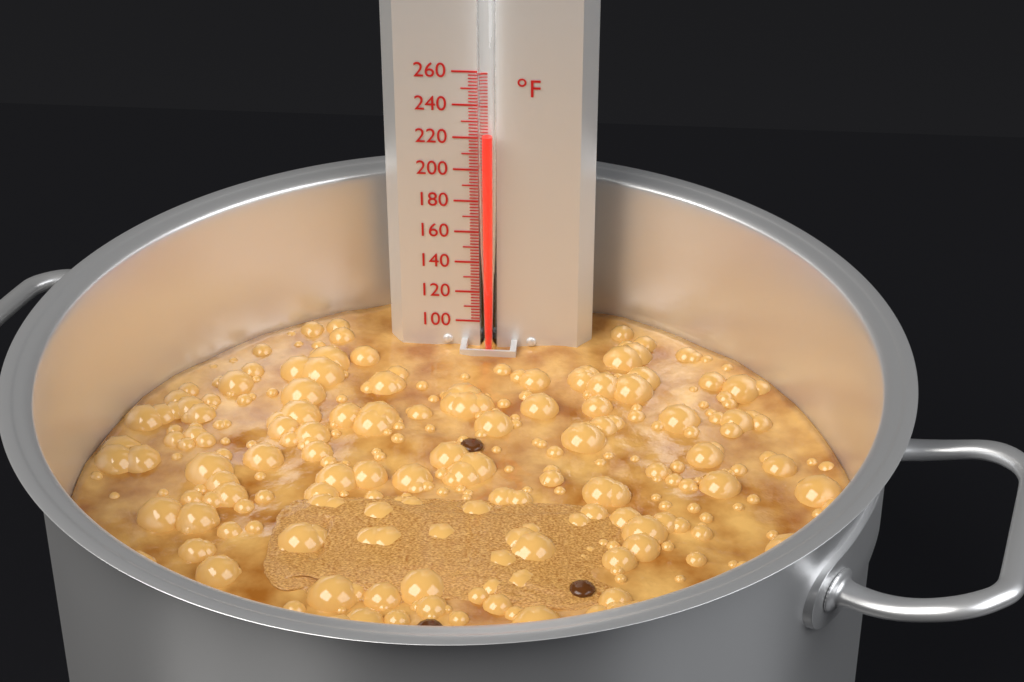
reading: 224 °F
